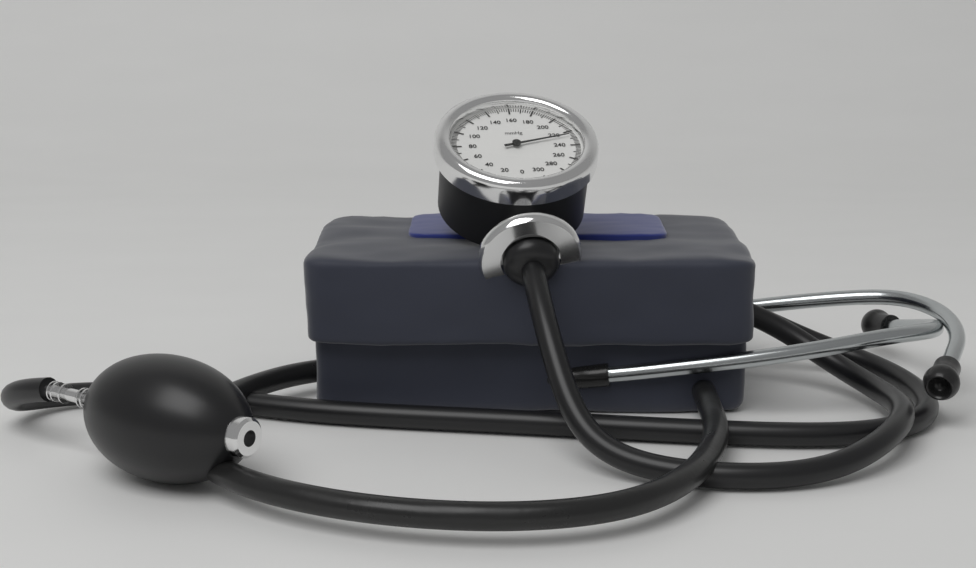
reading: 226 mmHg
